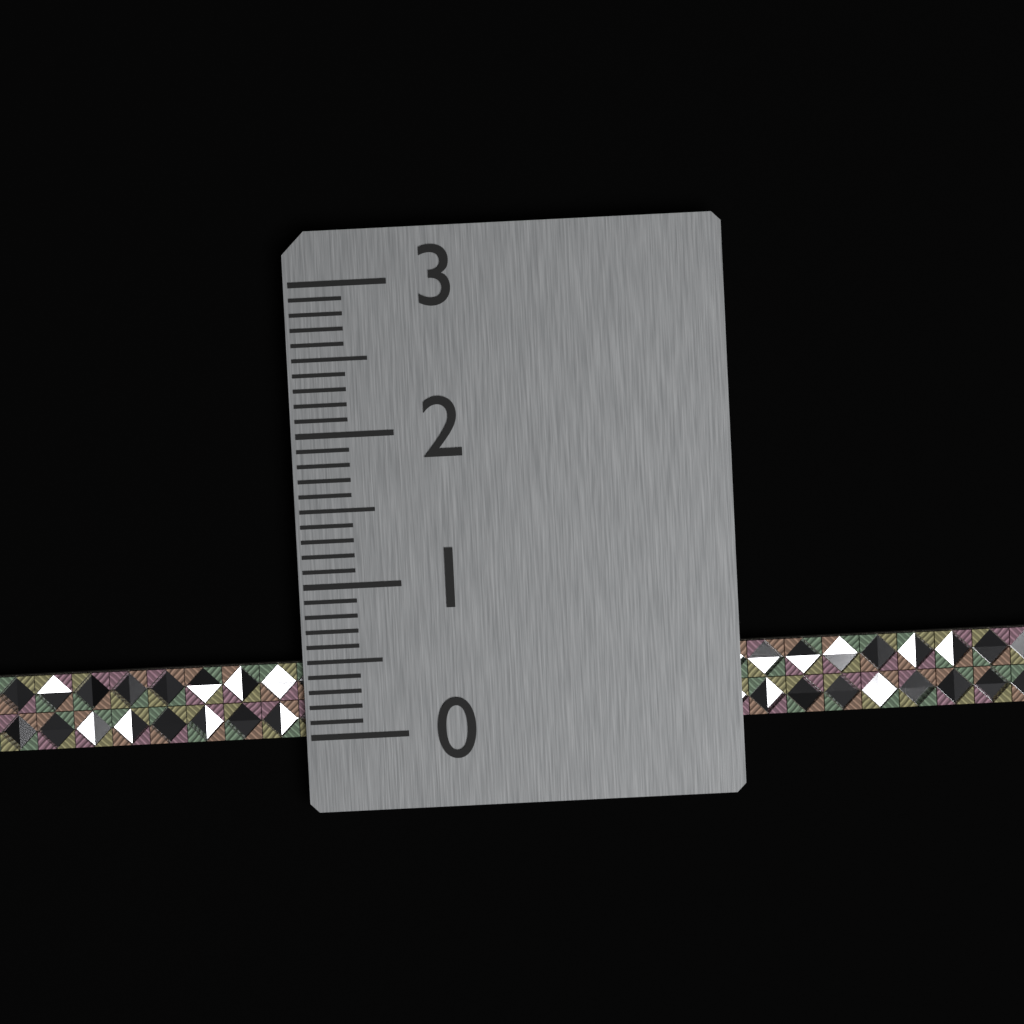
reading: 0.5 (no unit)
